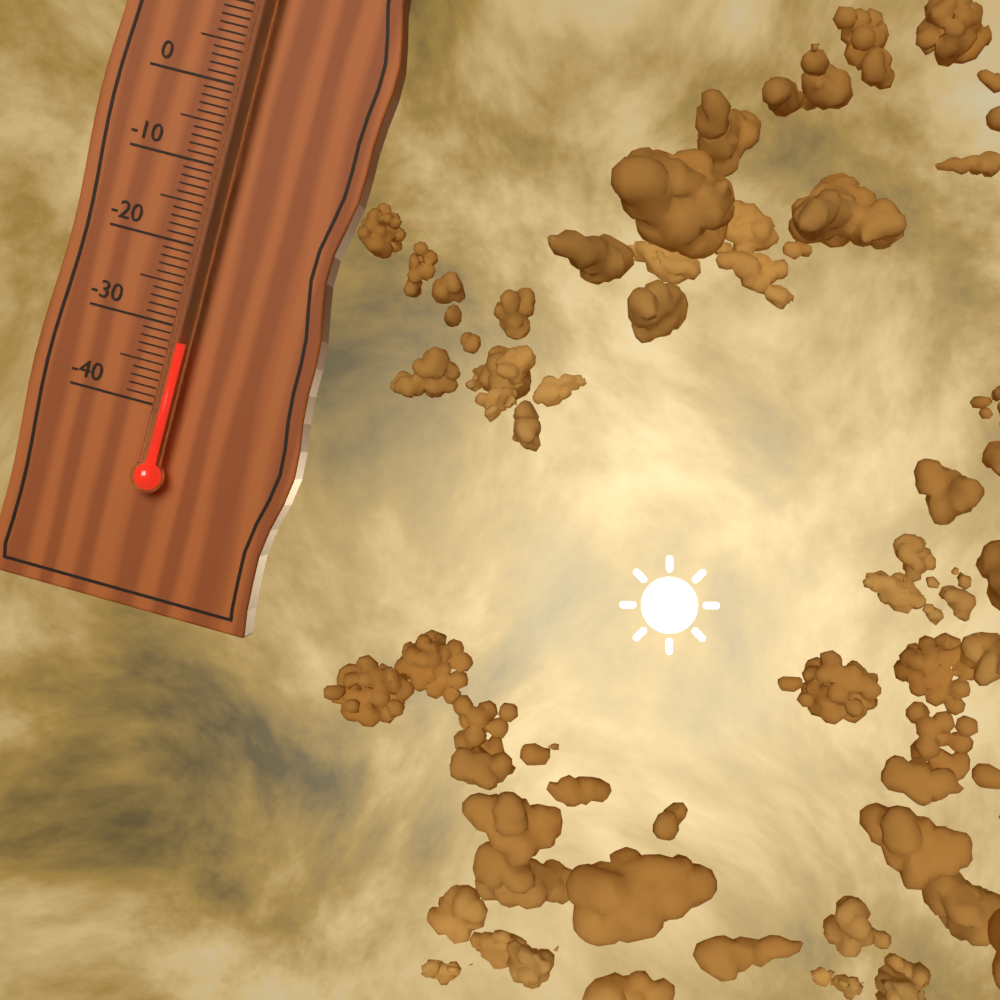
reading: -32 °C
